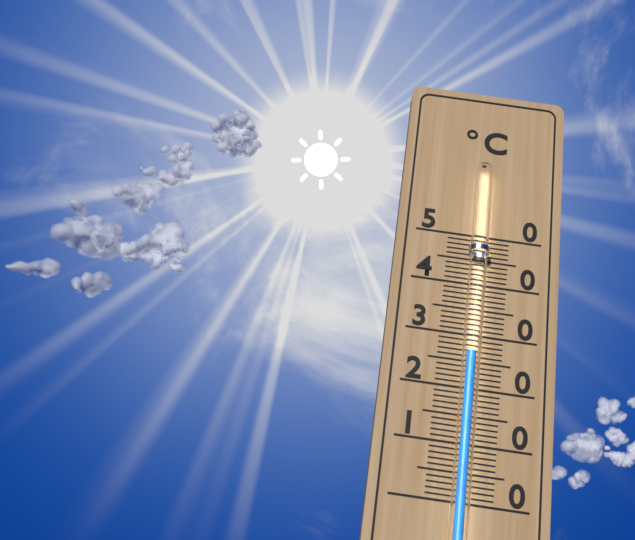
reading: 26 °C
